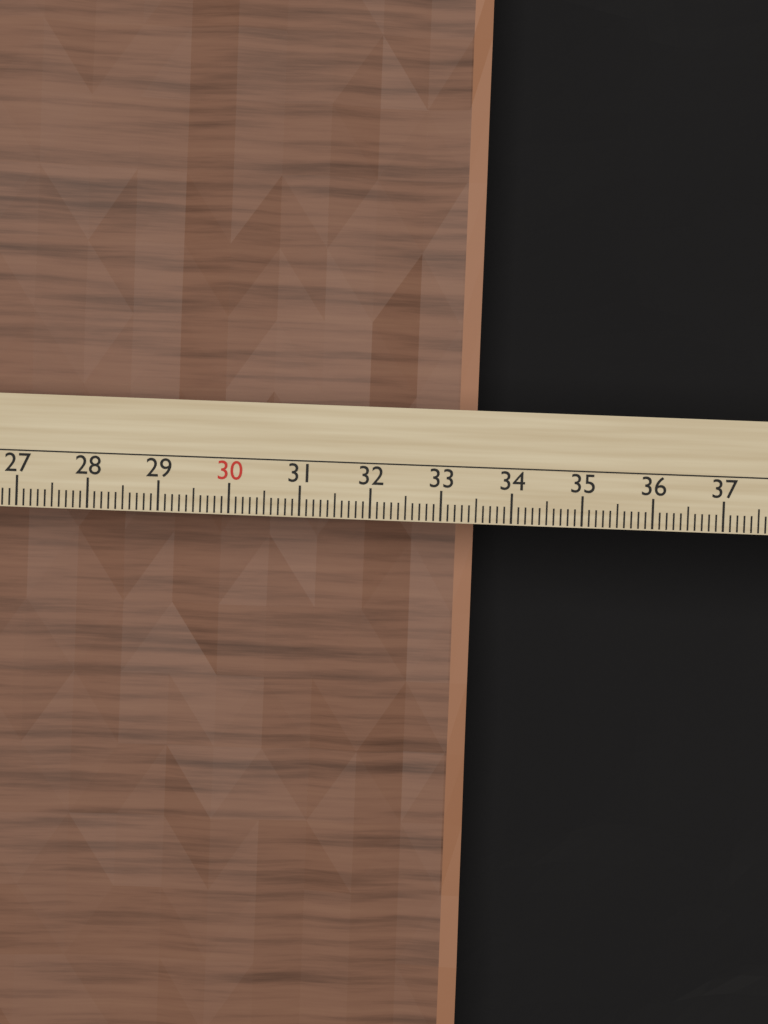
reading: 33.6 cm
